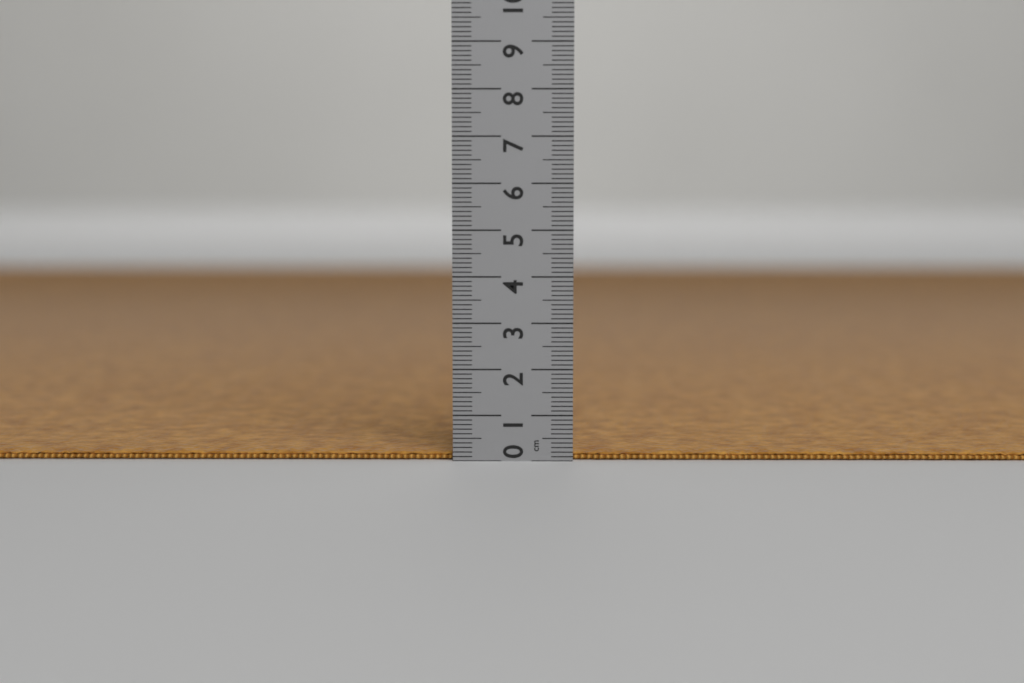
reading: 0.2 cm
